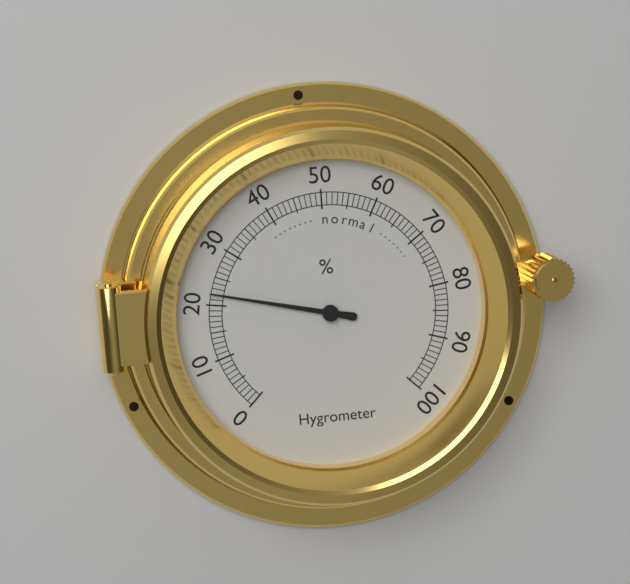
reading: 22 %
